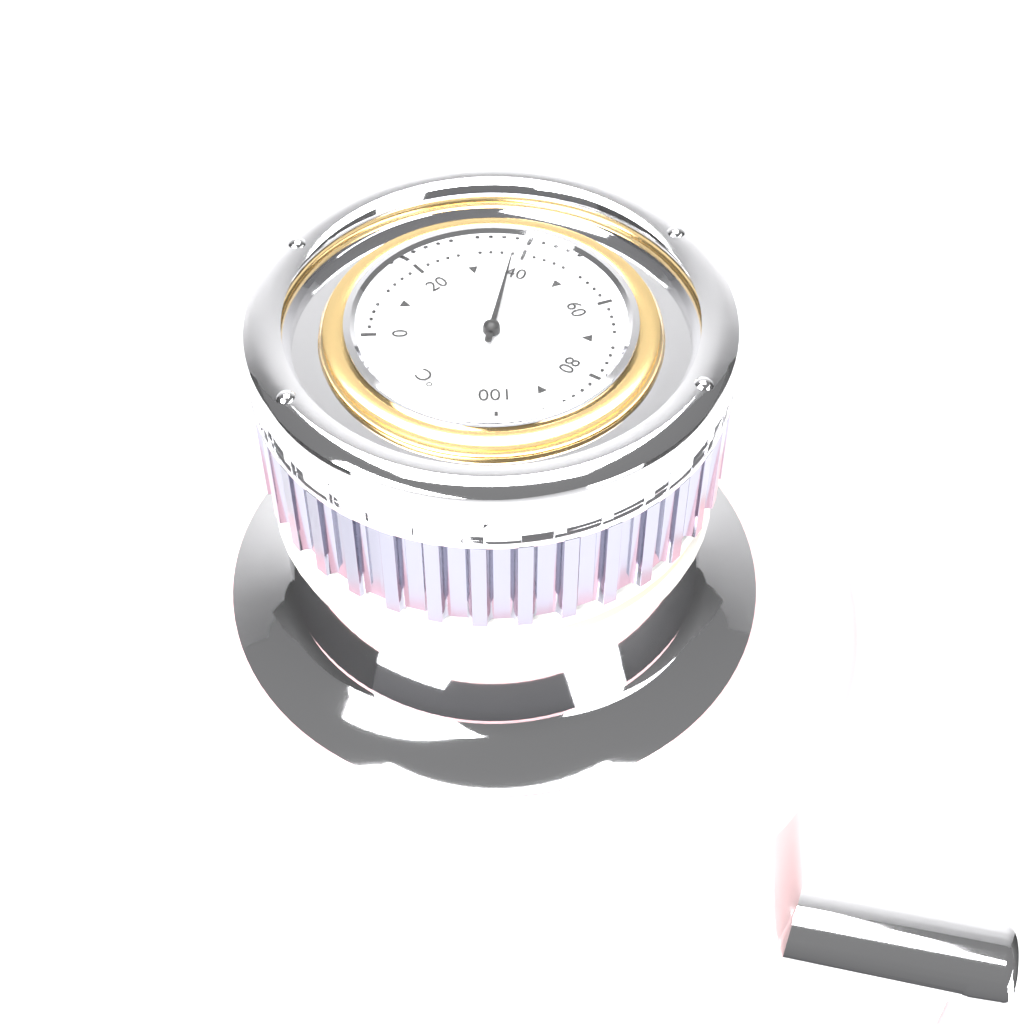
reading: 38 °C
